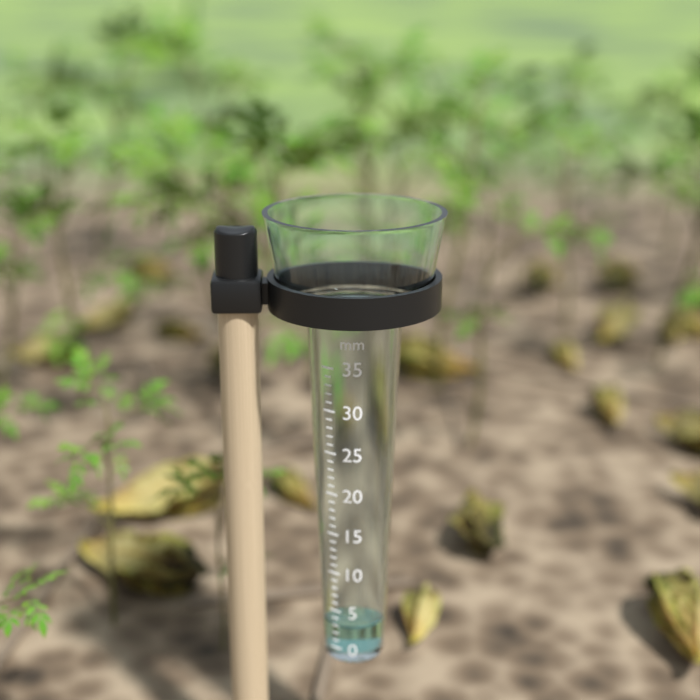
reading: 3 mm
